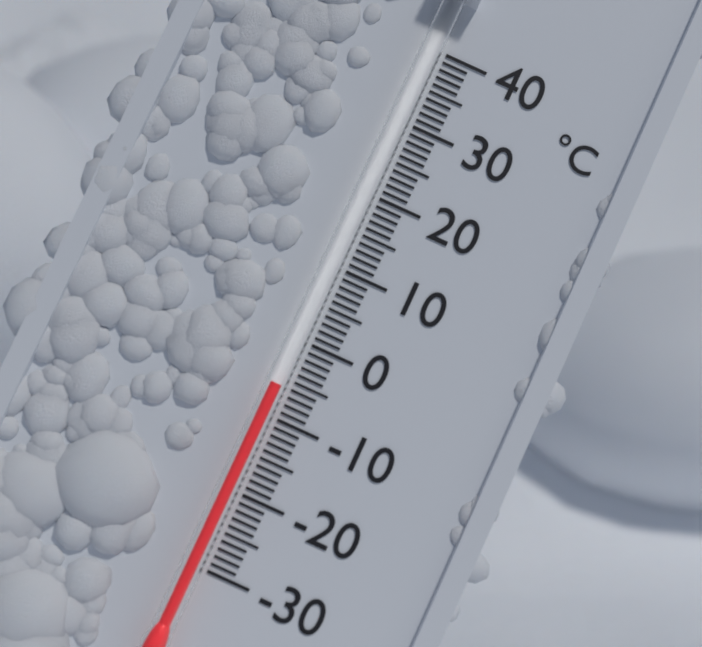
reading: -6 °C
